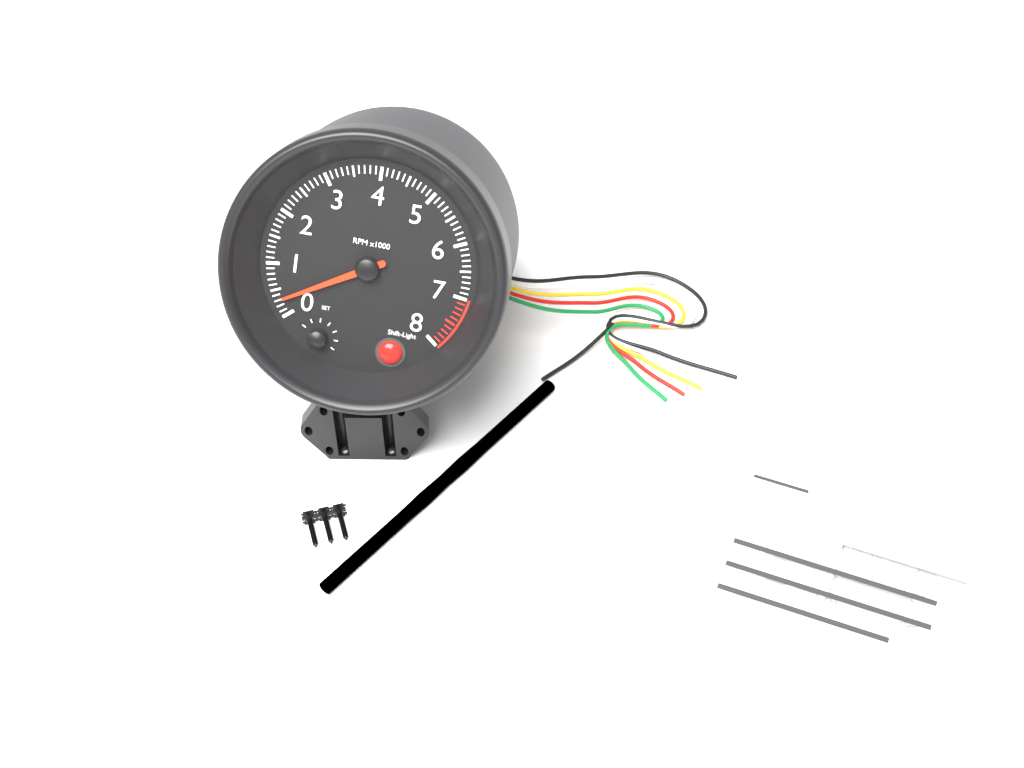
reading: 300 RPM
